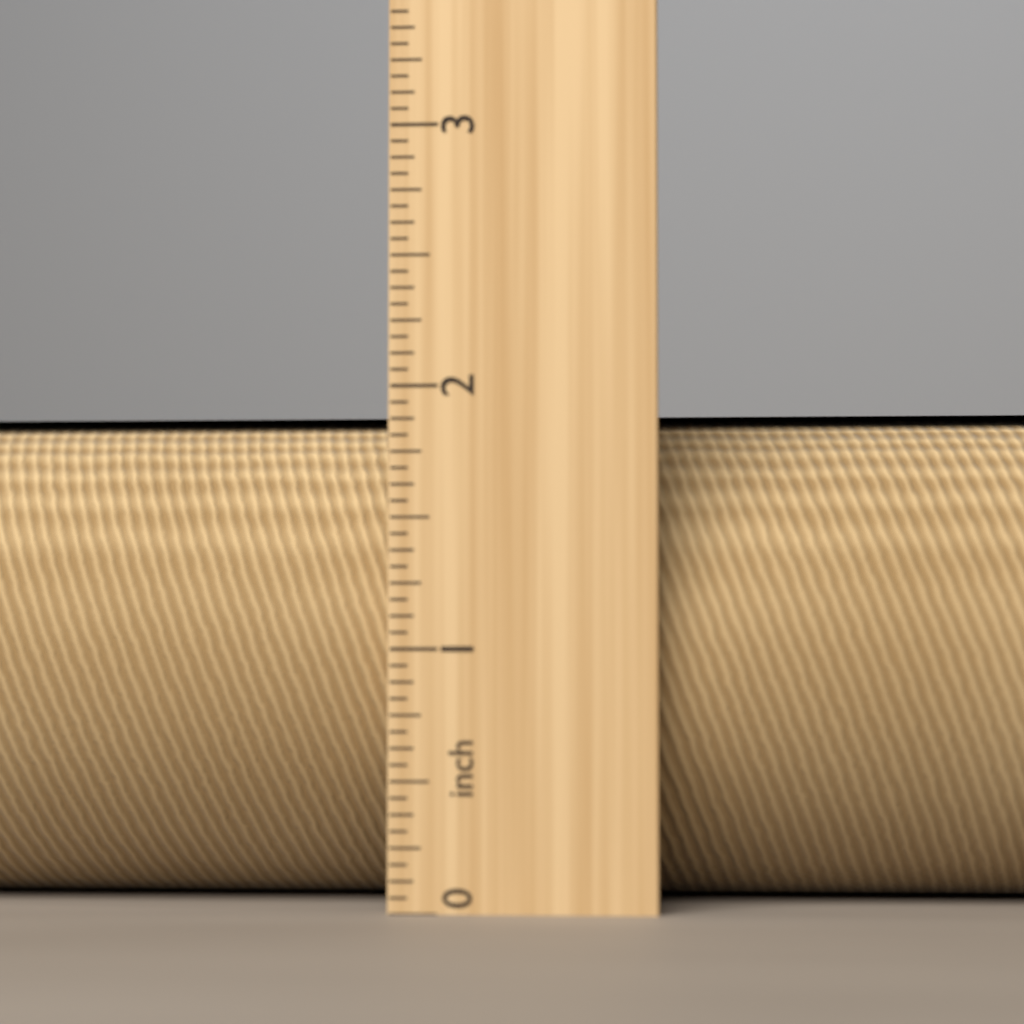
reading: 1.9375 in
